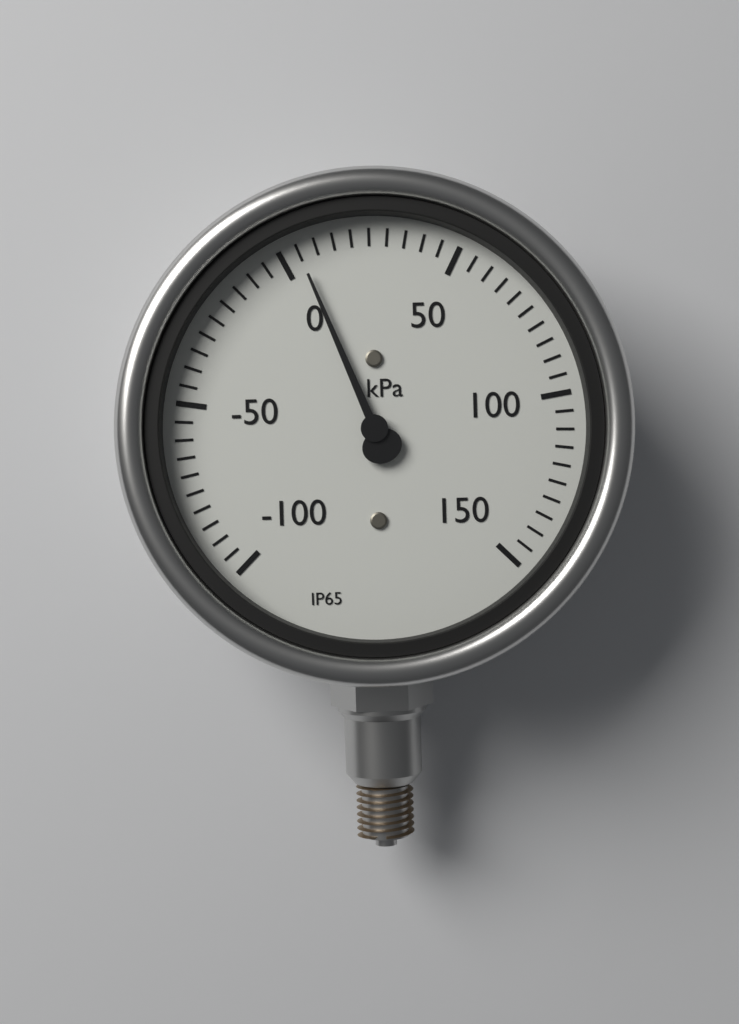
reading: 5 kPa
